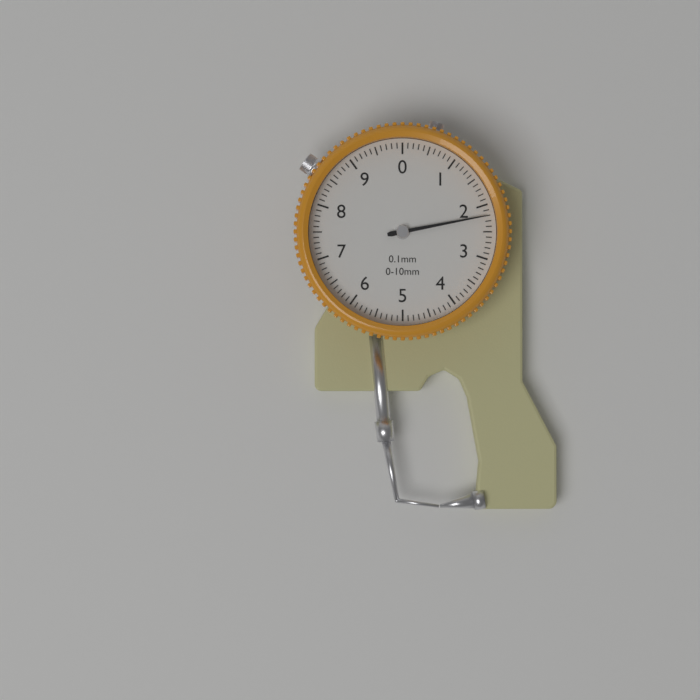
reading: 2.2 mm
